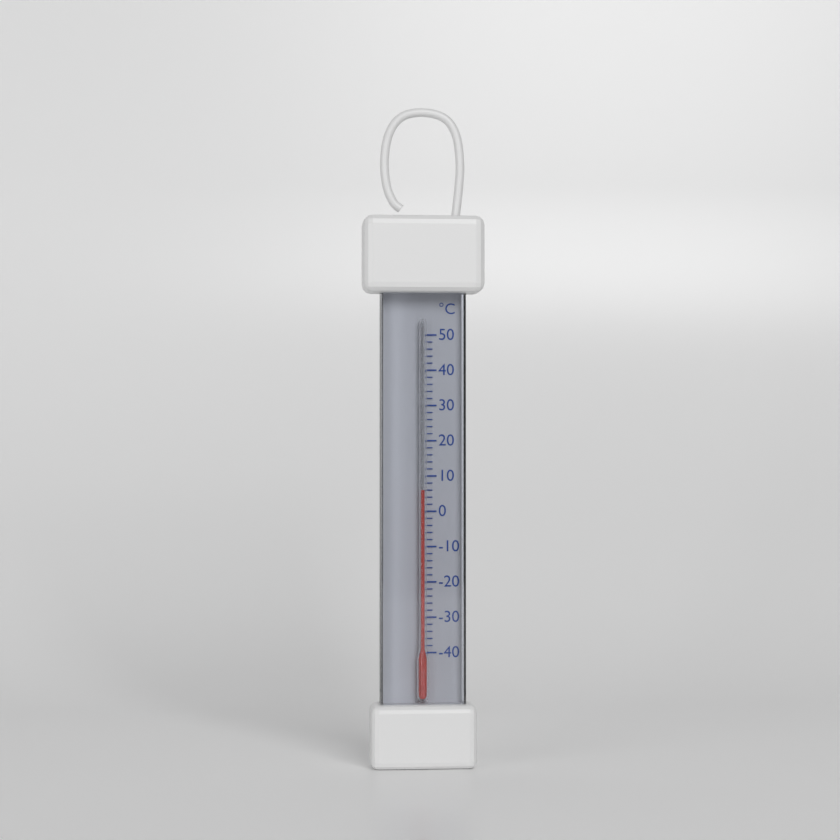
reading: 6 °C
